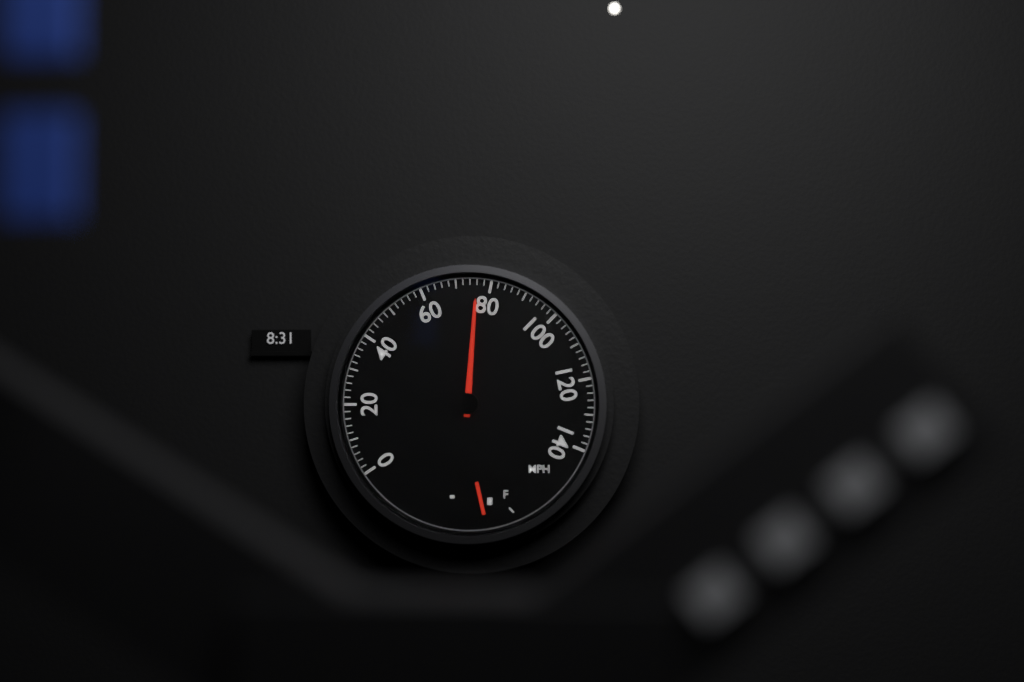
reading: 76 mph
